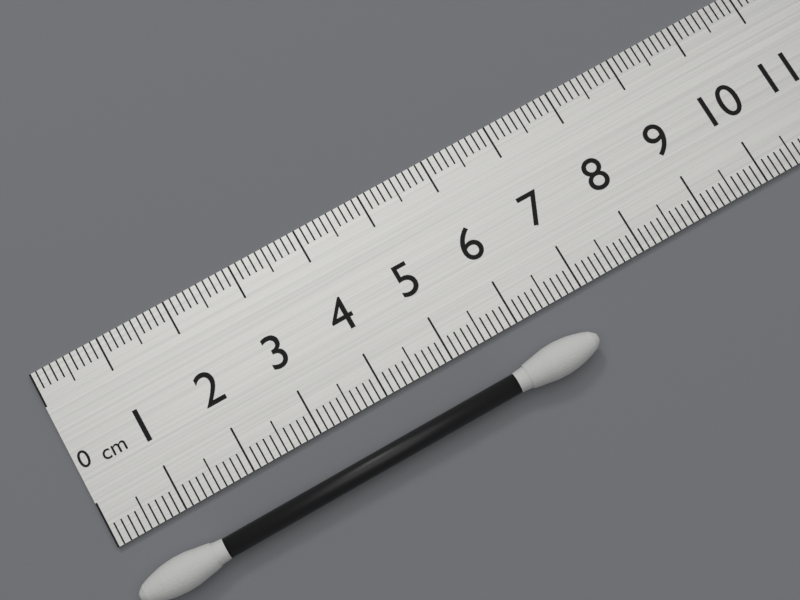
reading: 6.8 cm
